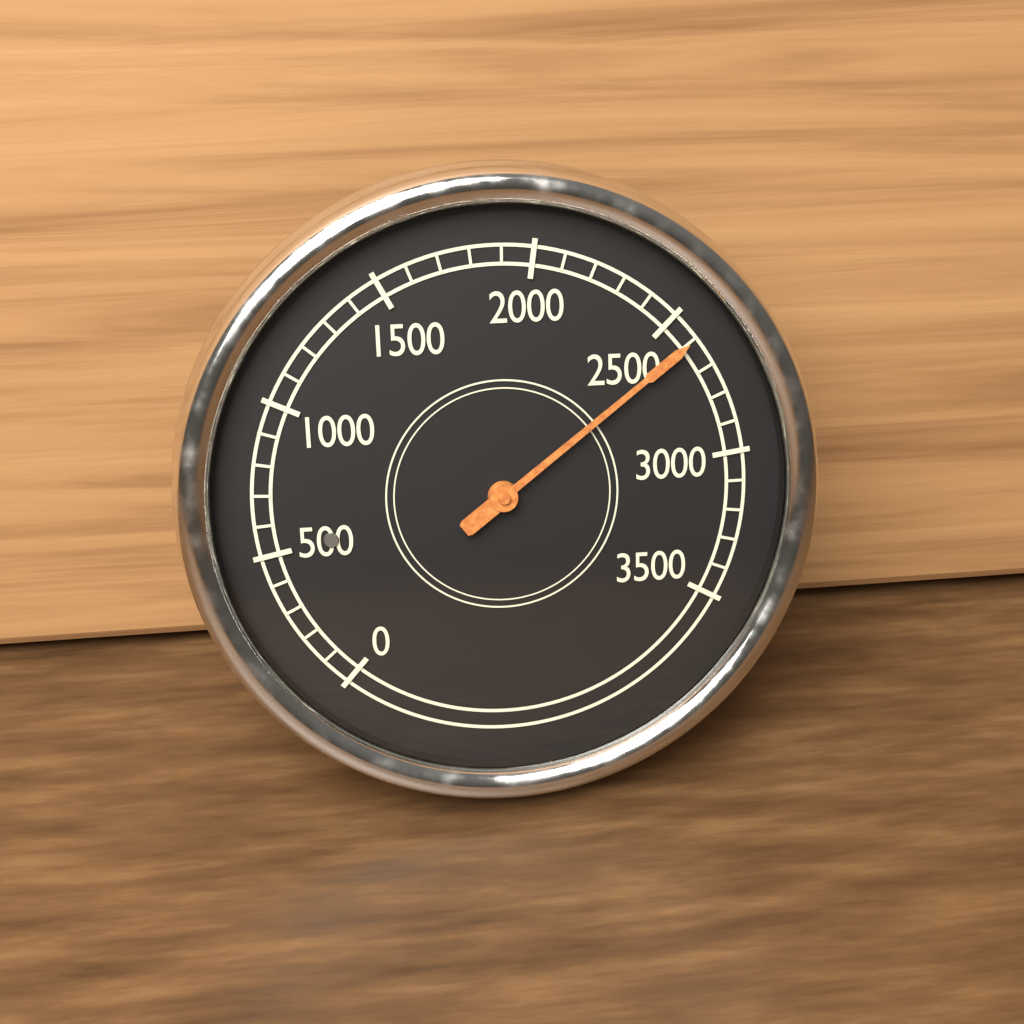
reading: 2600 (no unit)
